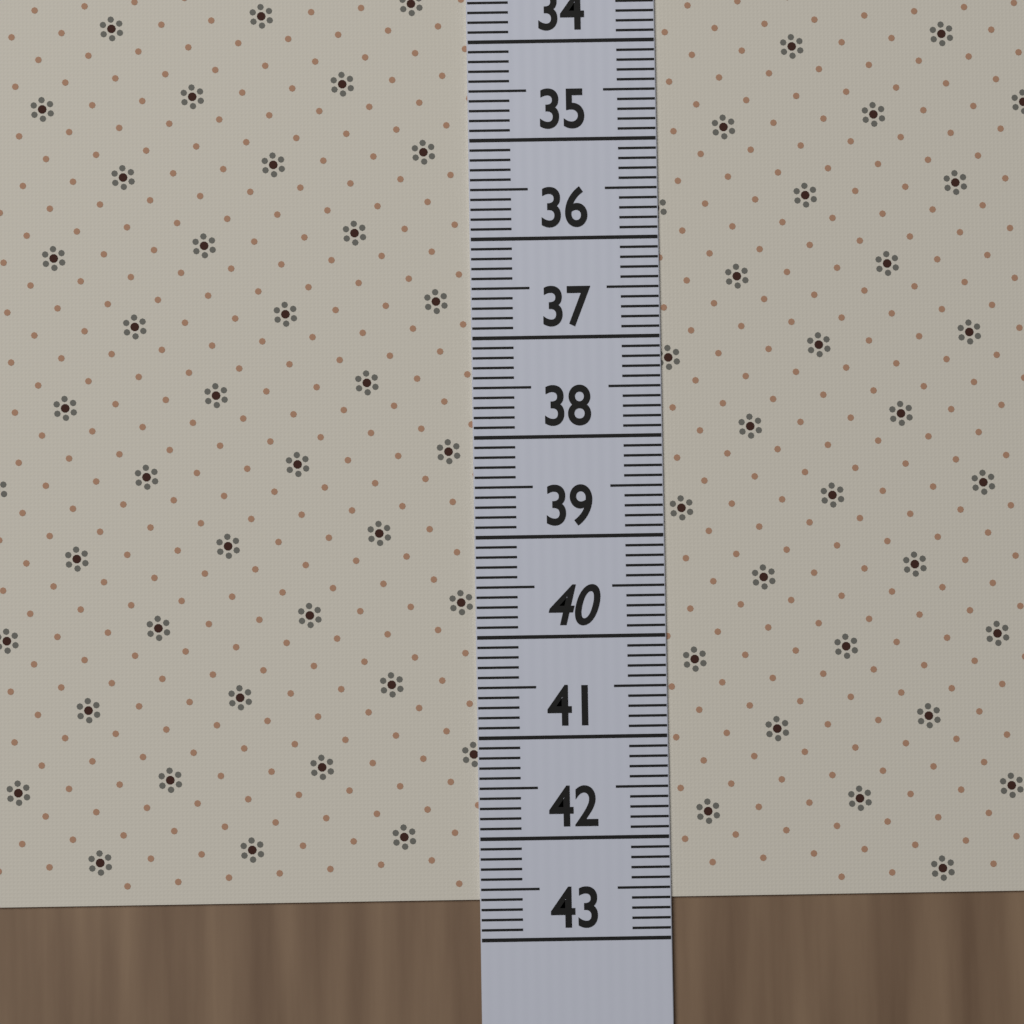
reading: 42.6 (no unit)
